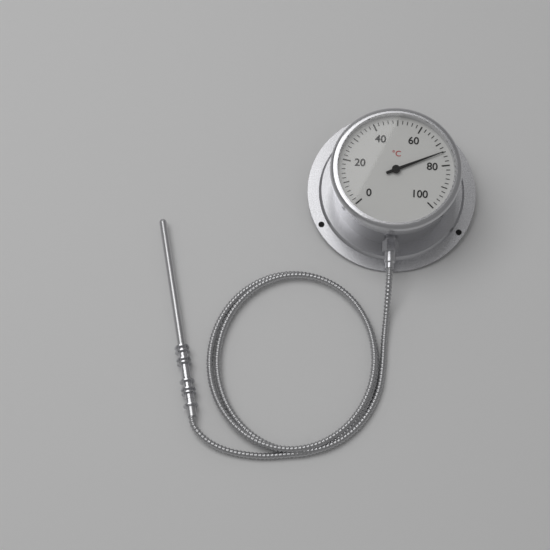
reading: 74 °C
